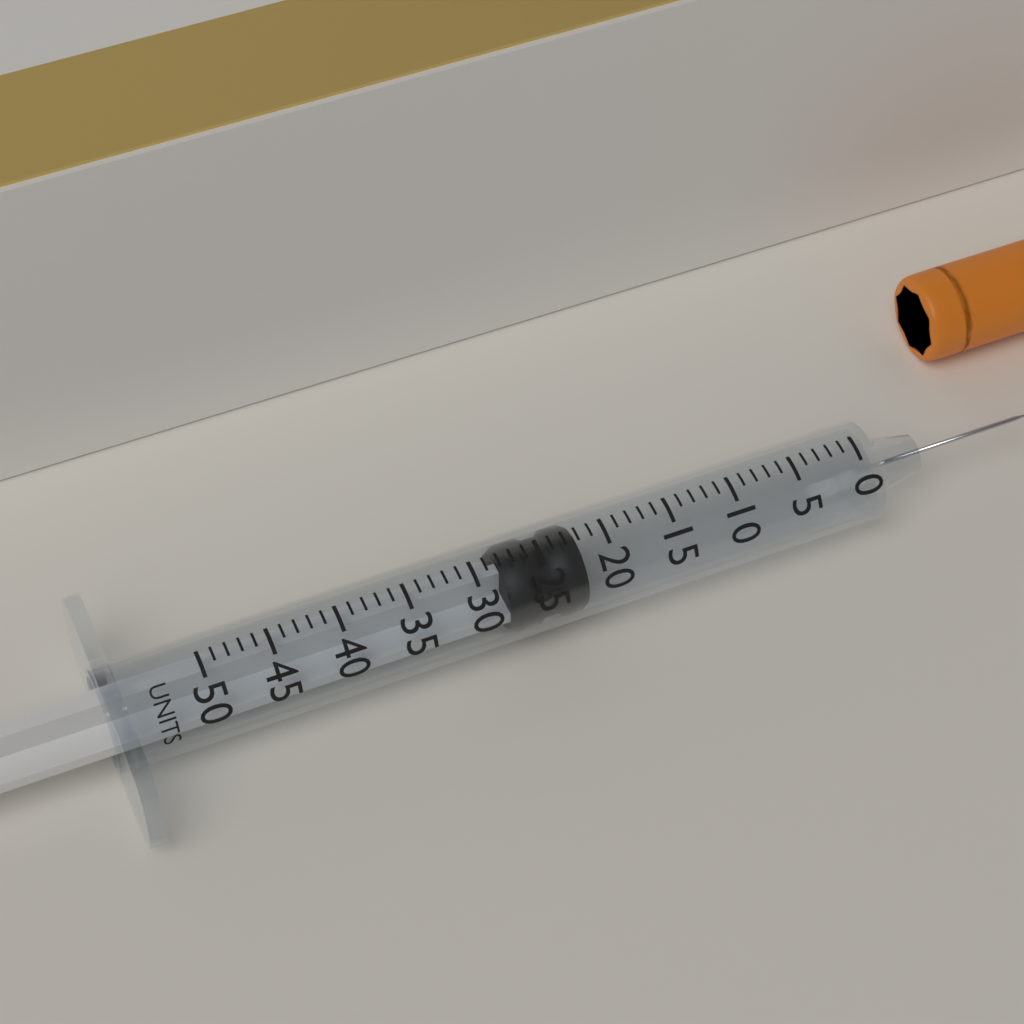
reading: 22 units
